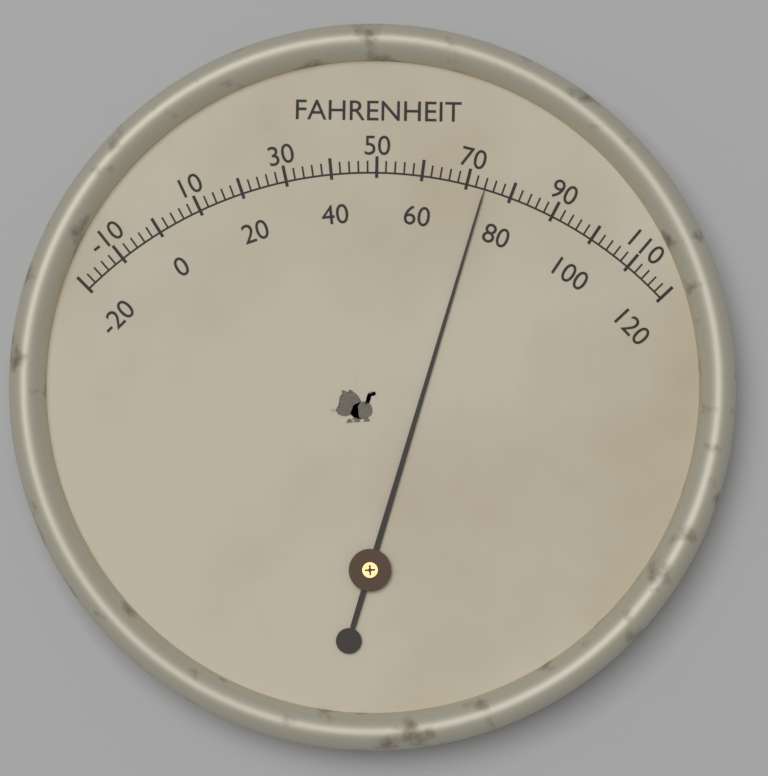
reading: 74 °F
